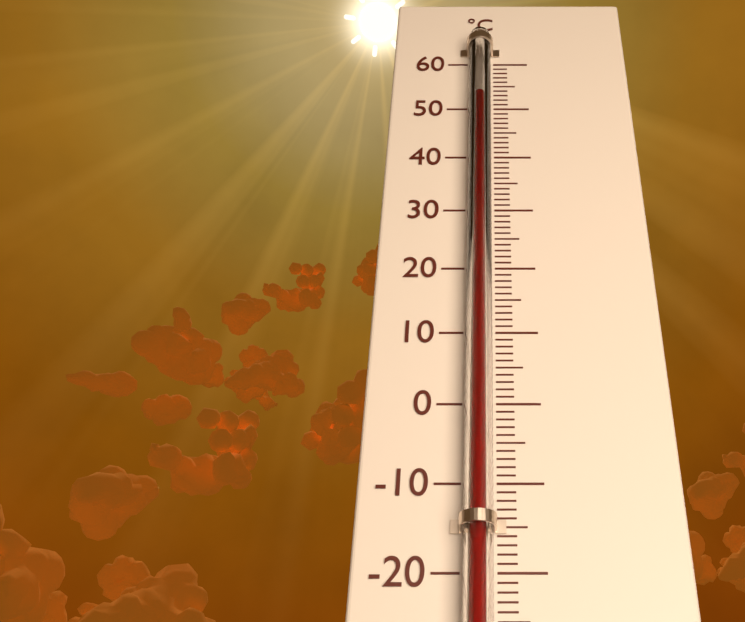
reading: 51 °C
